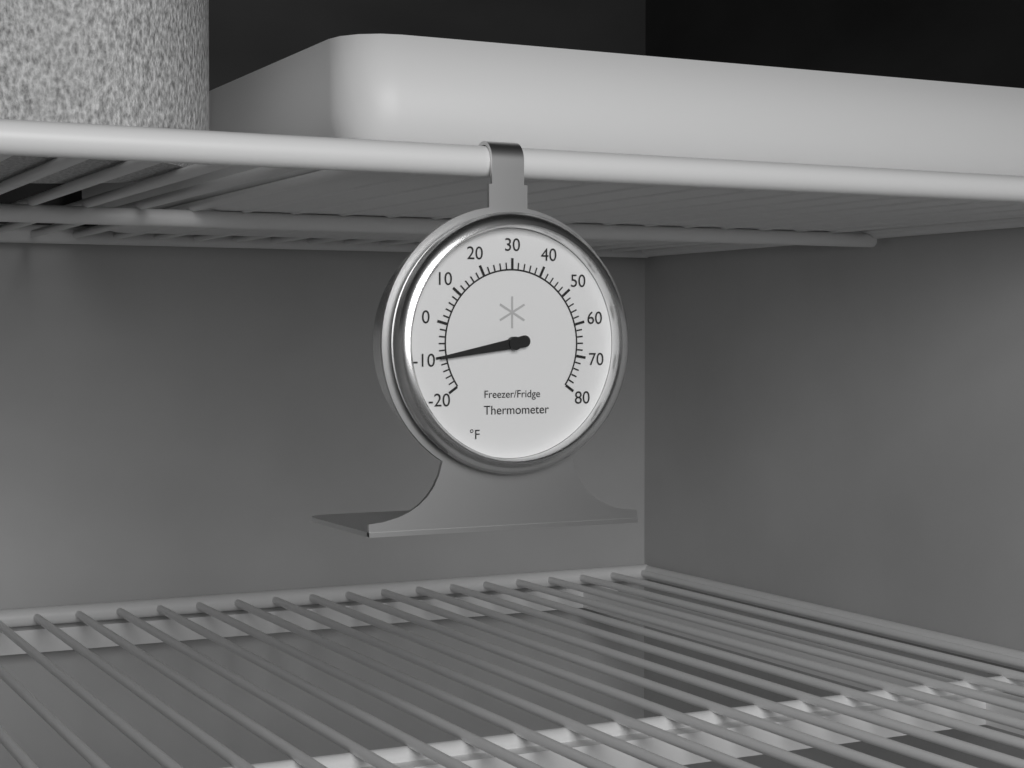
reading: -10 °F
